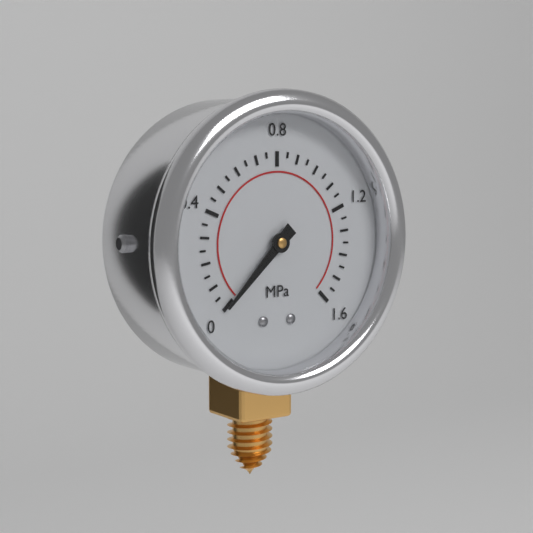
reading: 0.00 MPa
